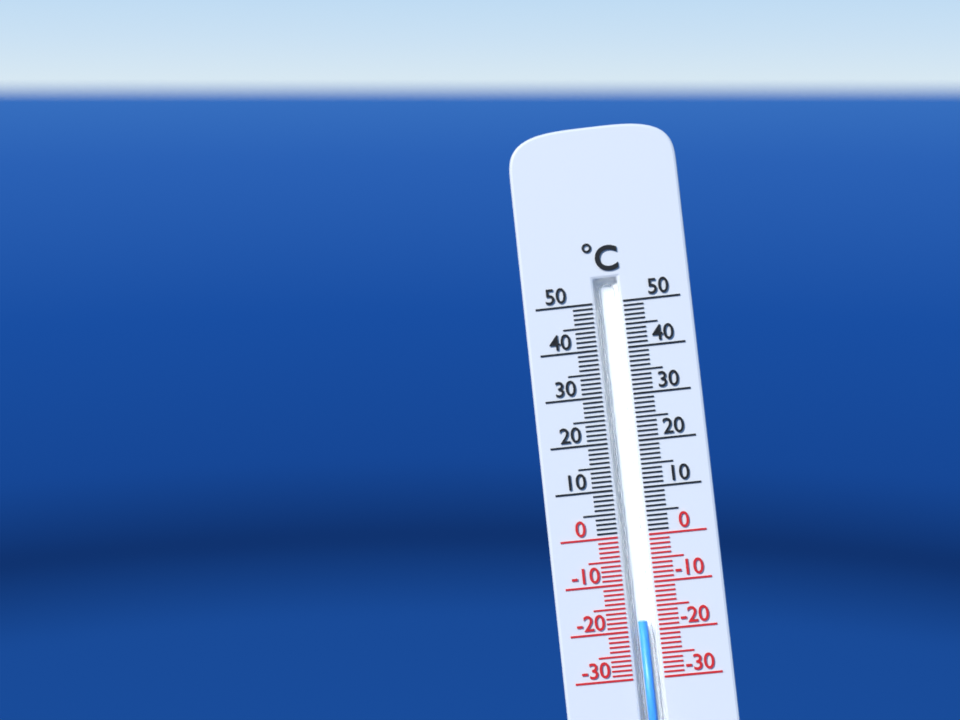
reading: -18 °C
